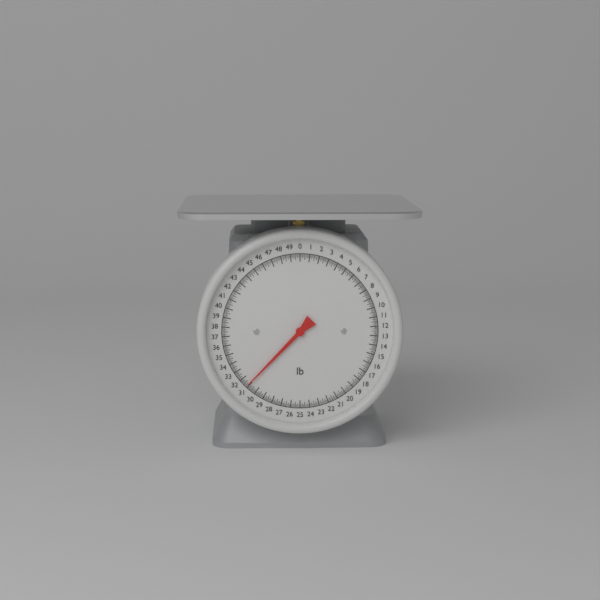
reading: 31.125 lb
